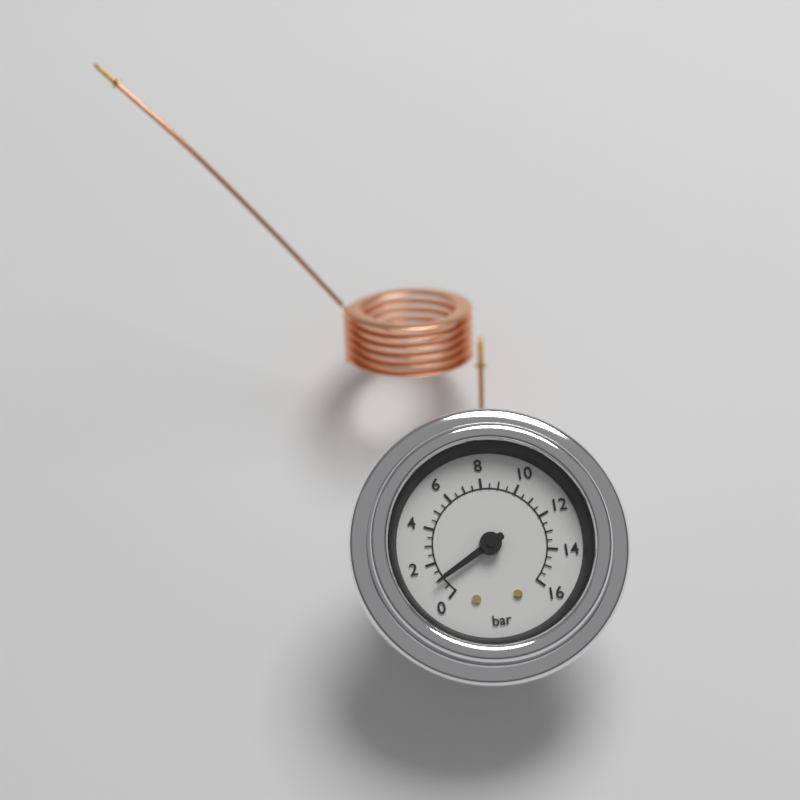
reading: 1.0 bar
